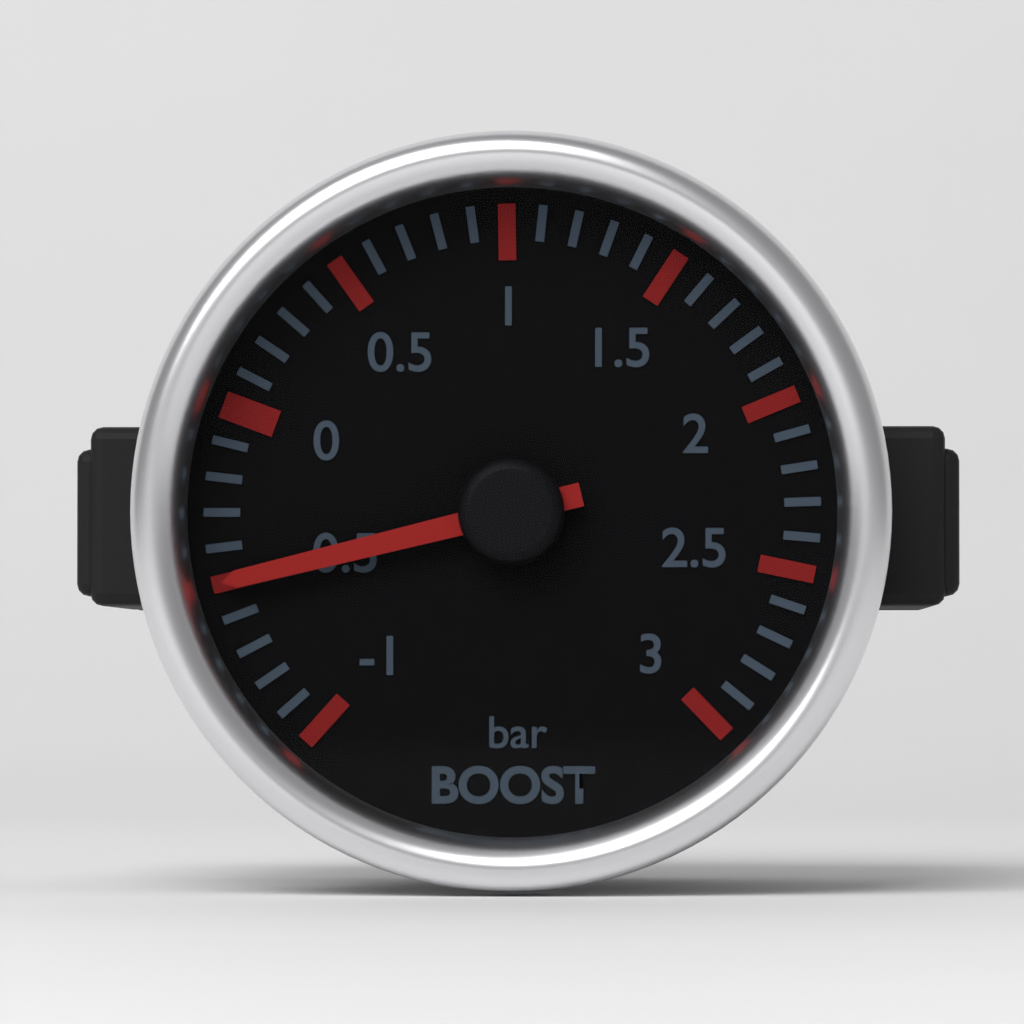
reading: -0.5 bar
